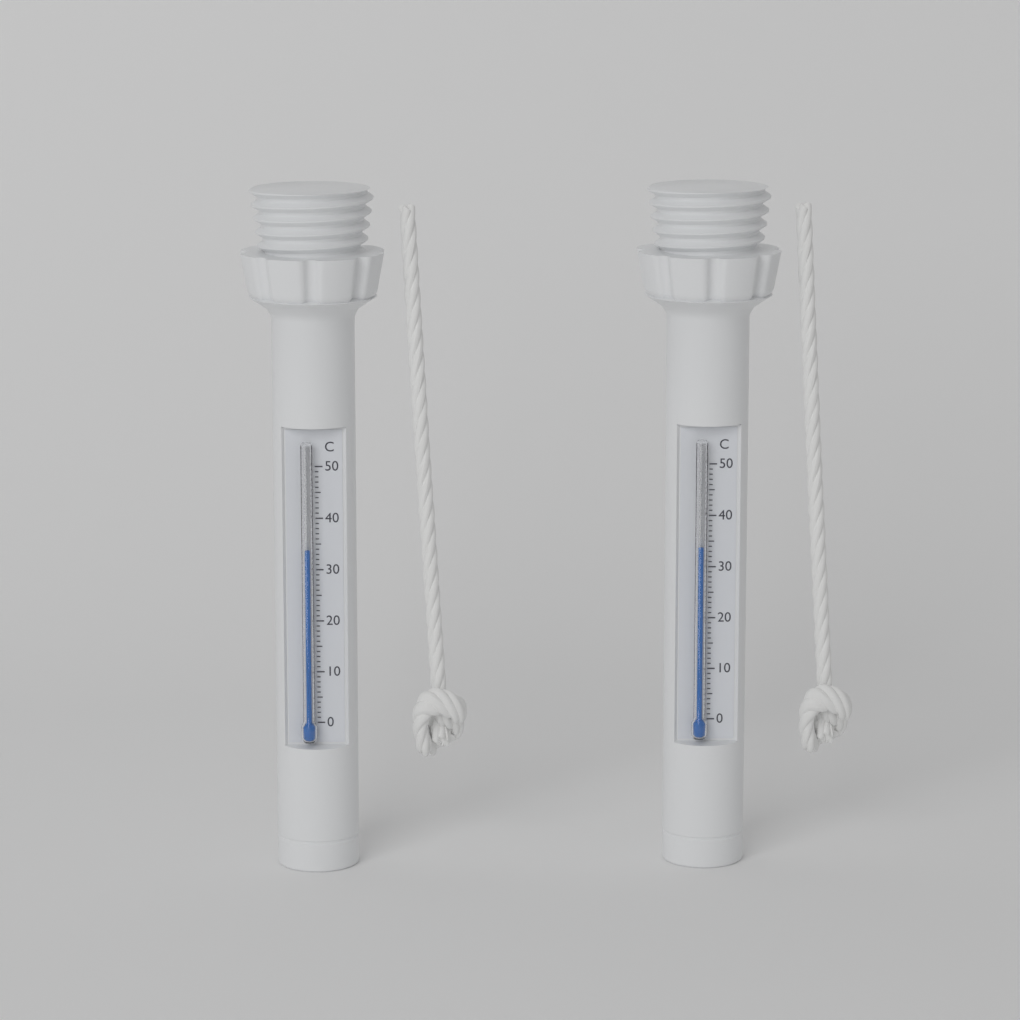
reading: 34 °C
